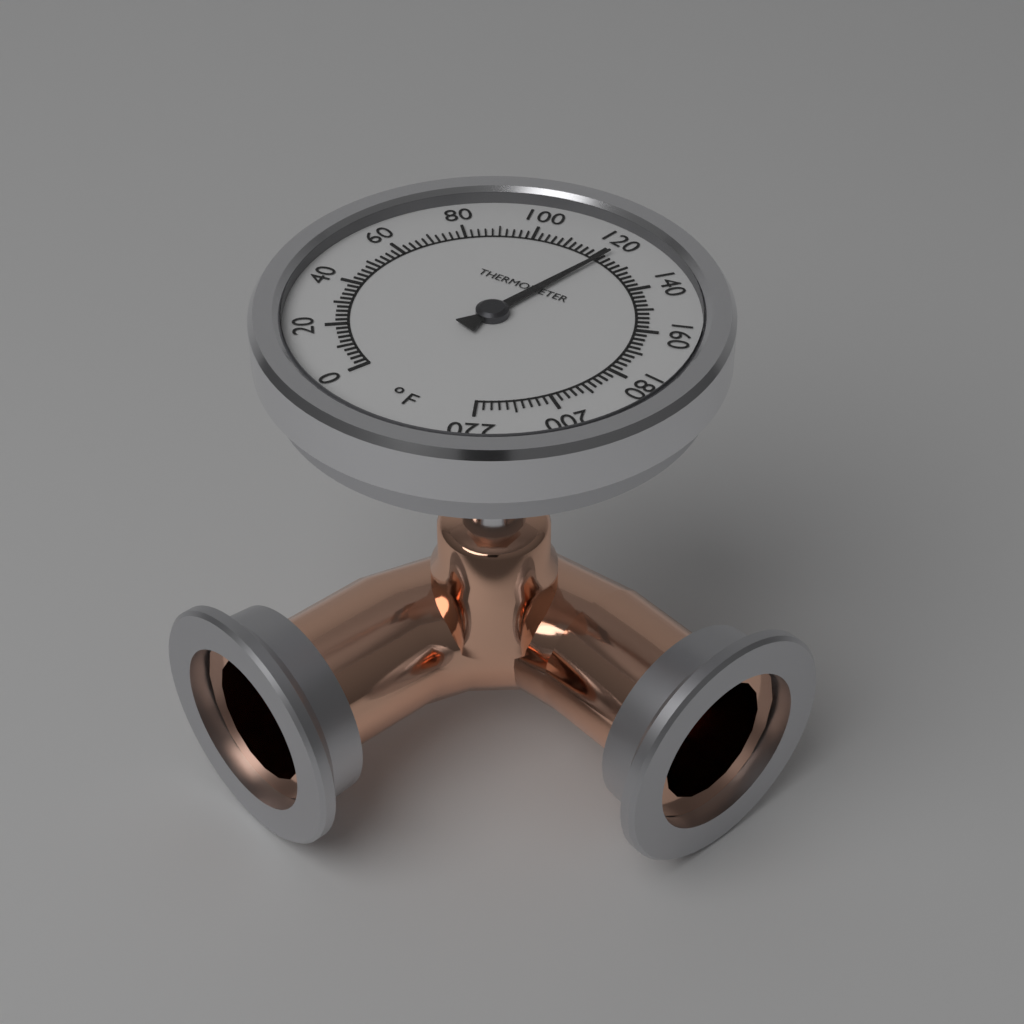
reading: 122 °F
